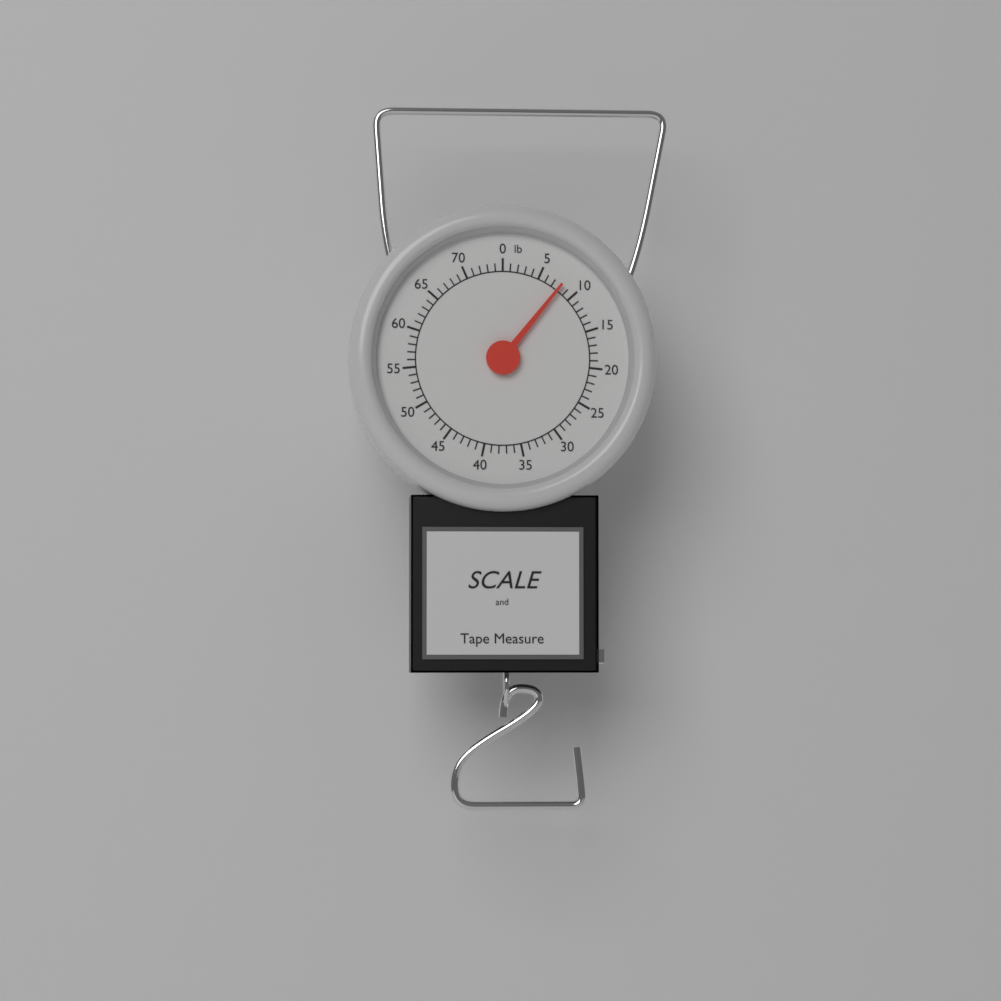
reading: 8 lb
